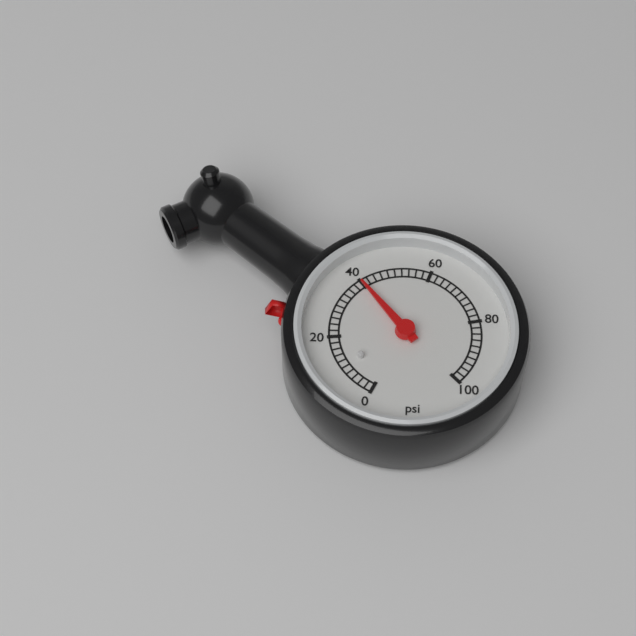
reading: 40 psi
